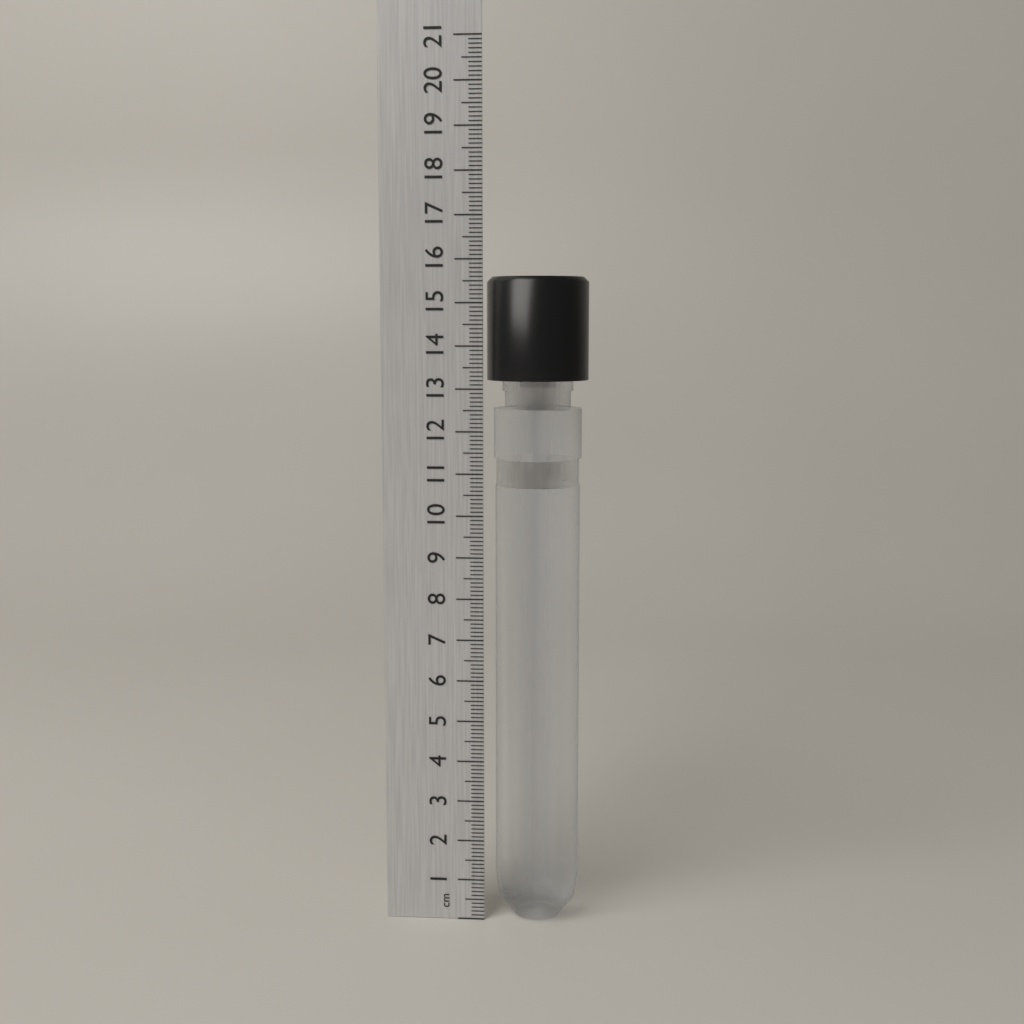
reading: 15.6 cm
